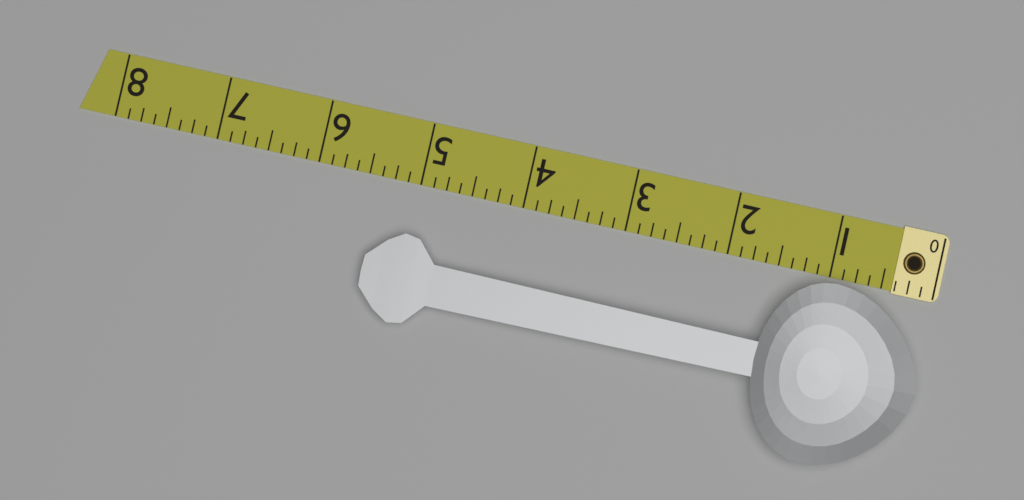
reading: 5.375 (no unit)
